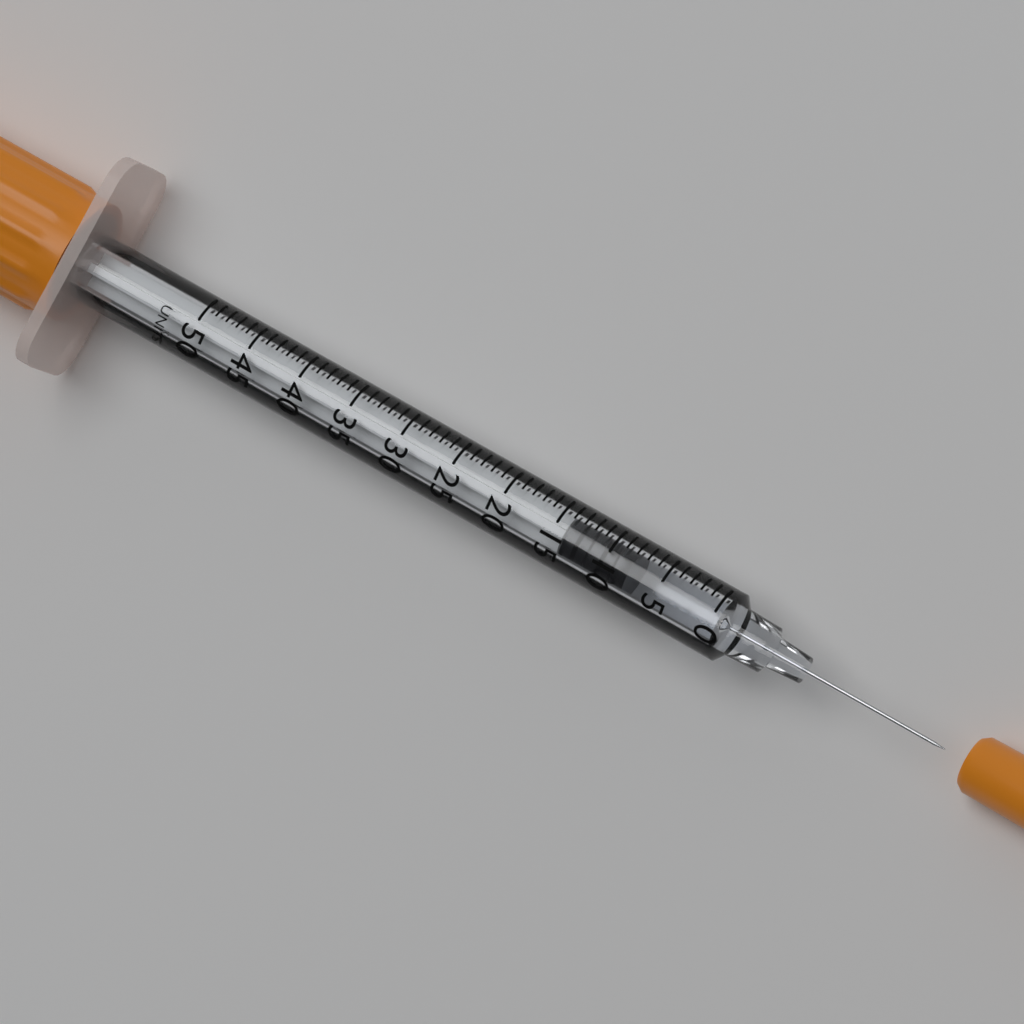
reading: 8 UNITS
